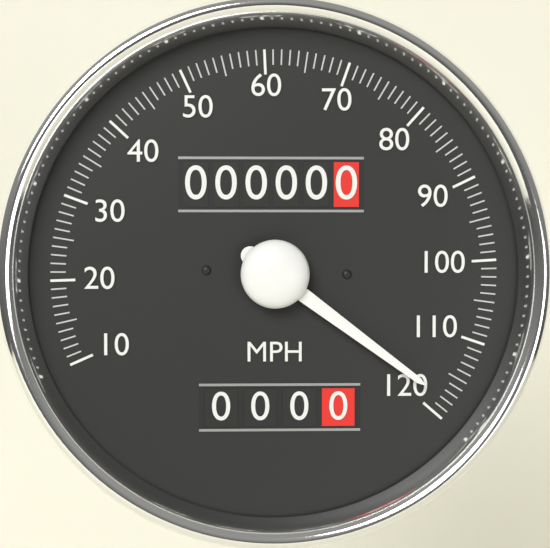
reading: 118 MPH
